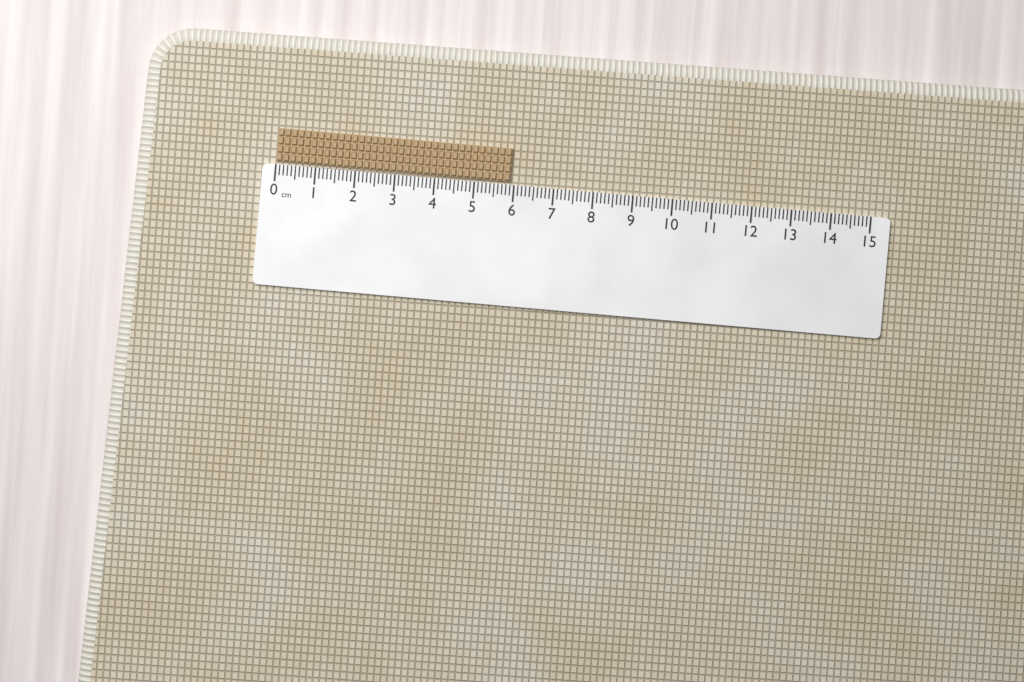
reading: 5.9 cm
